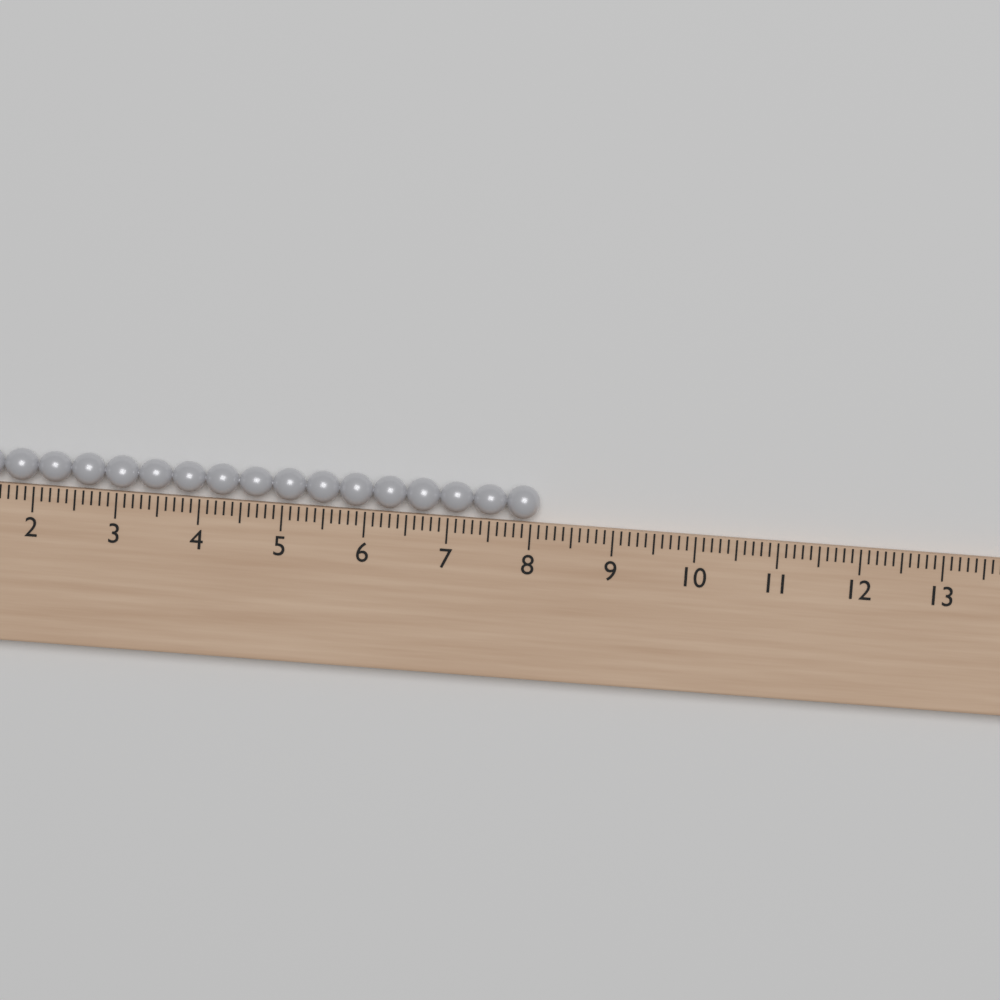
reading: 8.1 (no unit)
